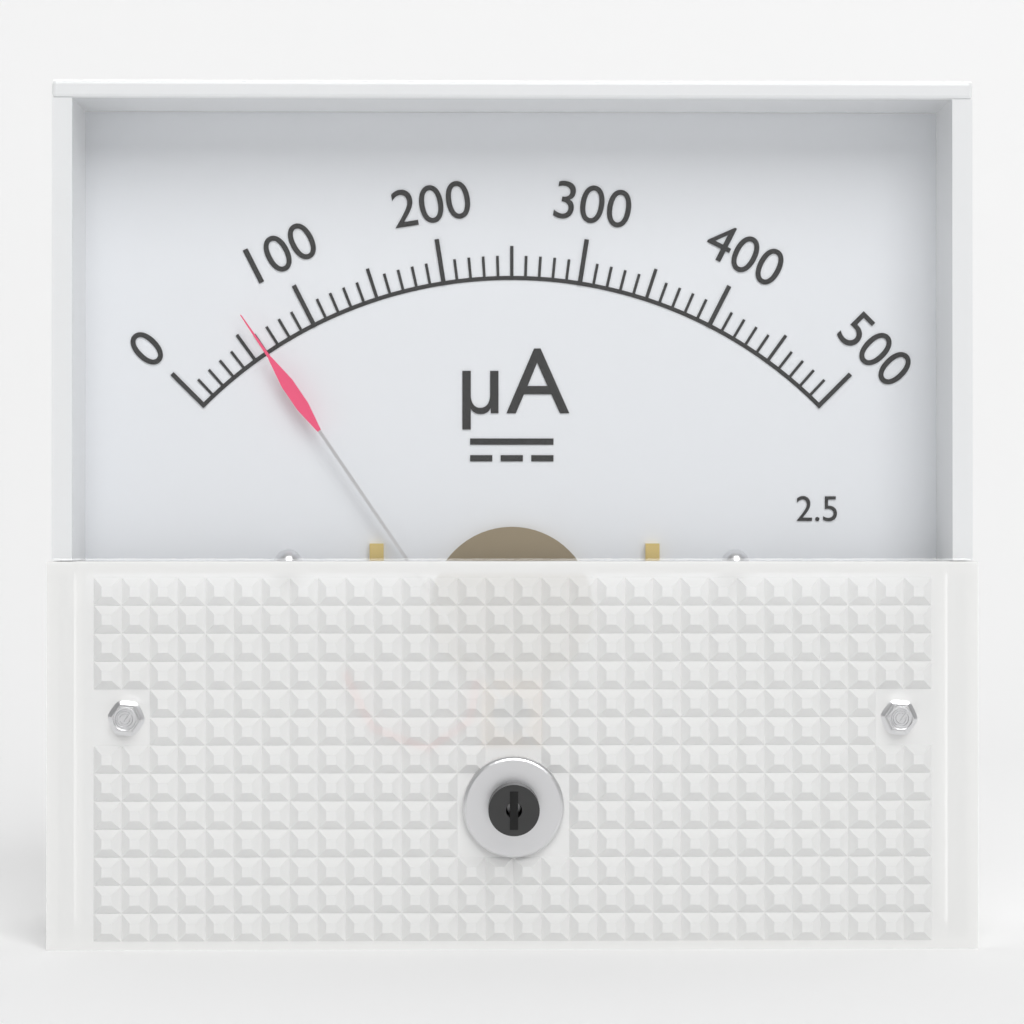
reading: 60 µA
